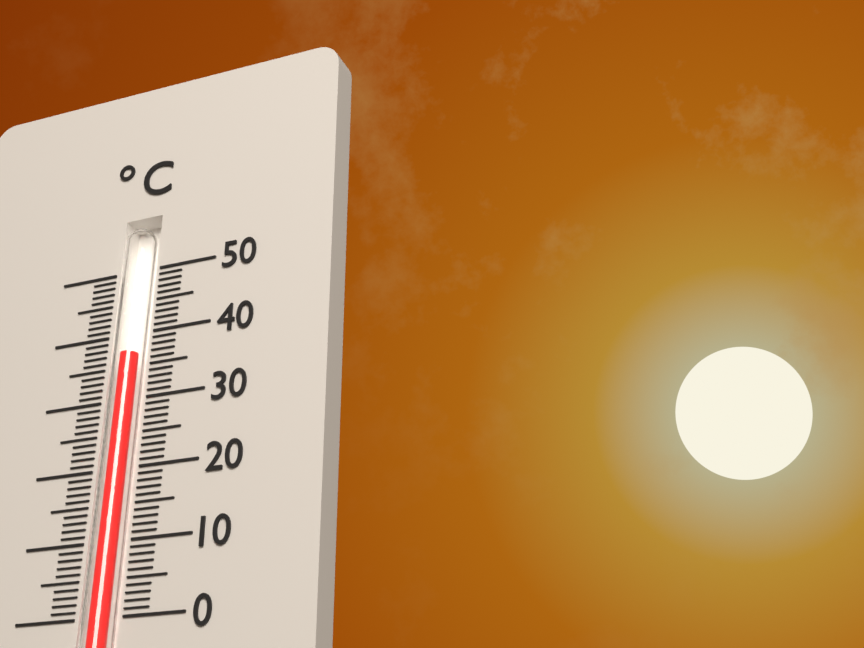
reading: 37 °C
